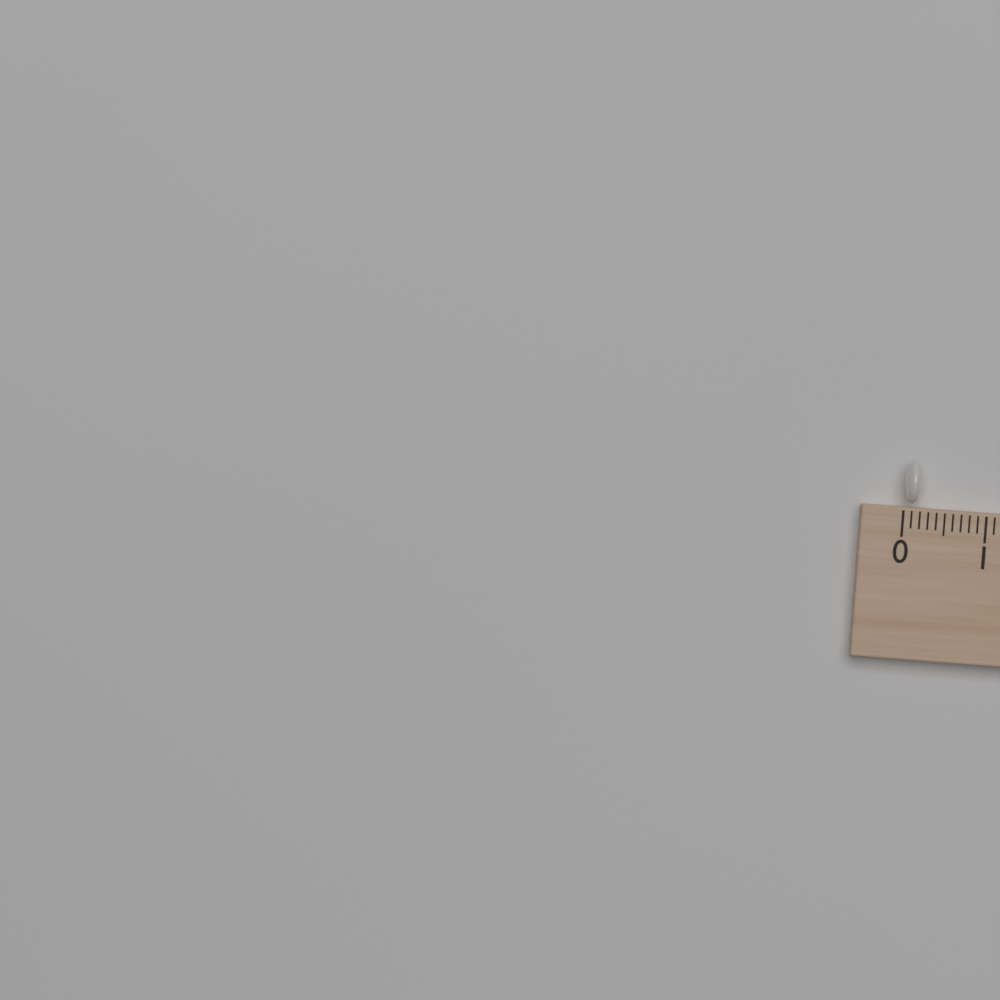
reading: 0.2 (no unit)
